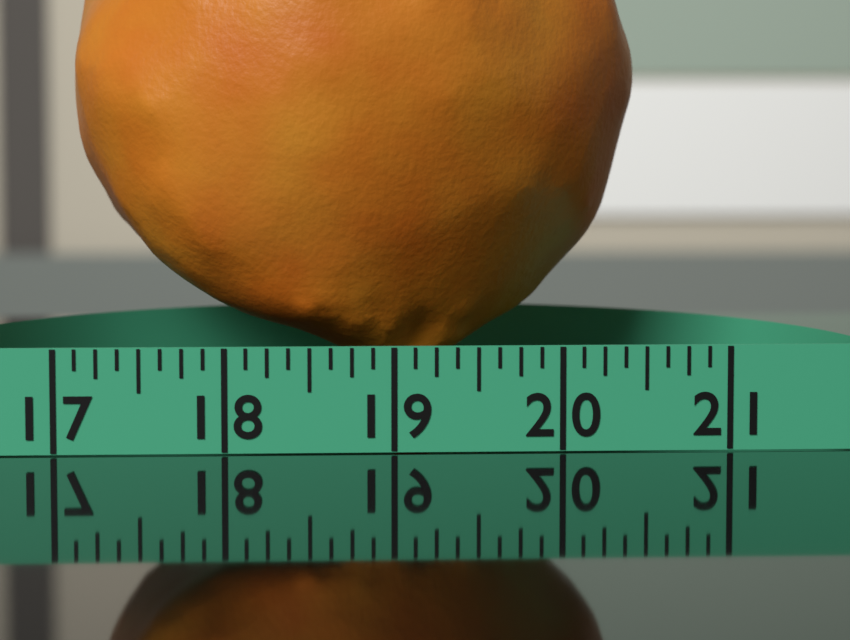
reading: 20.625 (no unit)
